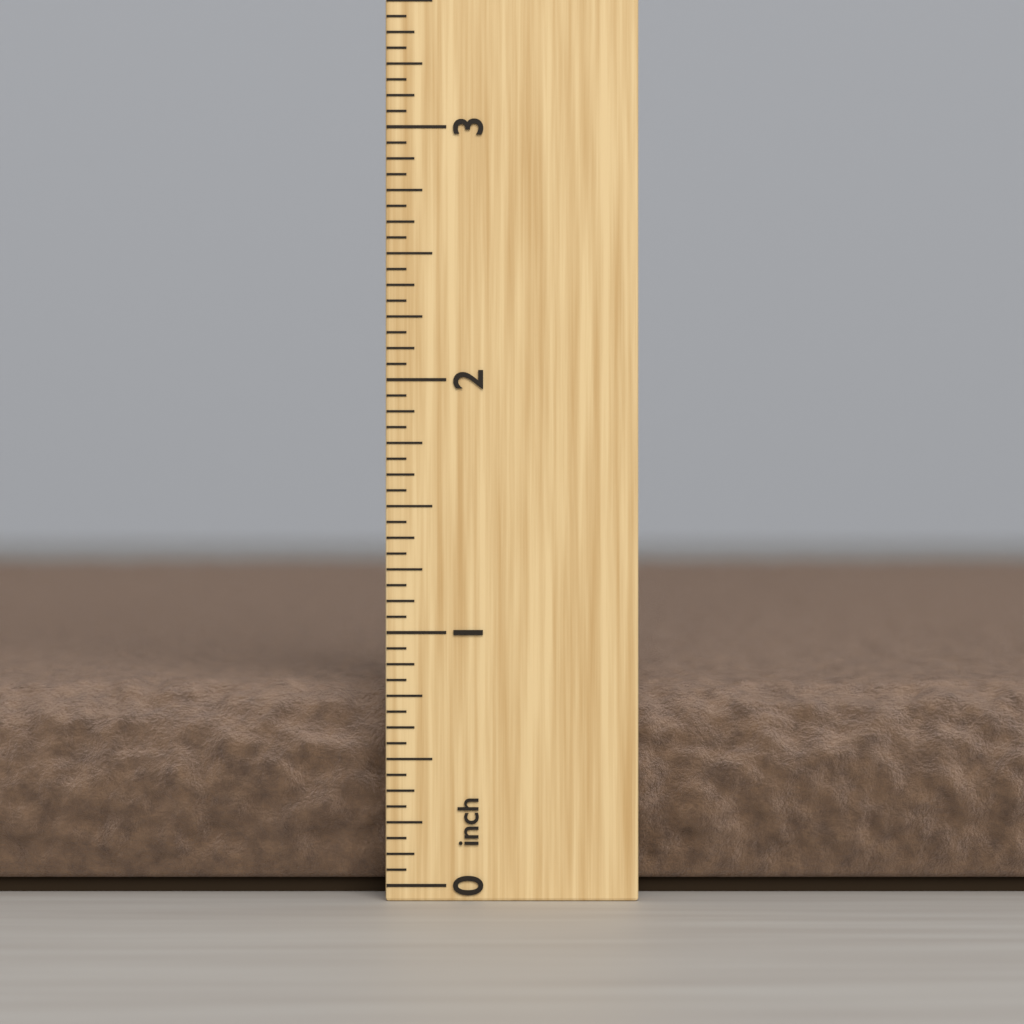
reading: 0.8000 inch
